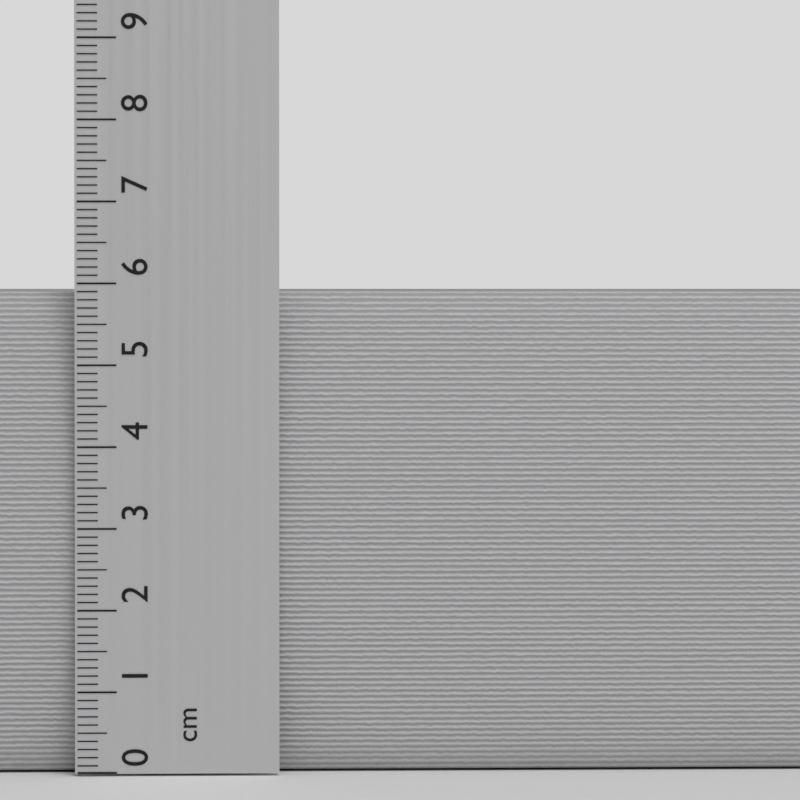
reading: 5.9 cm
